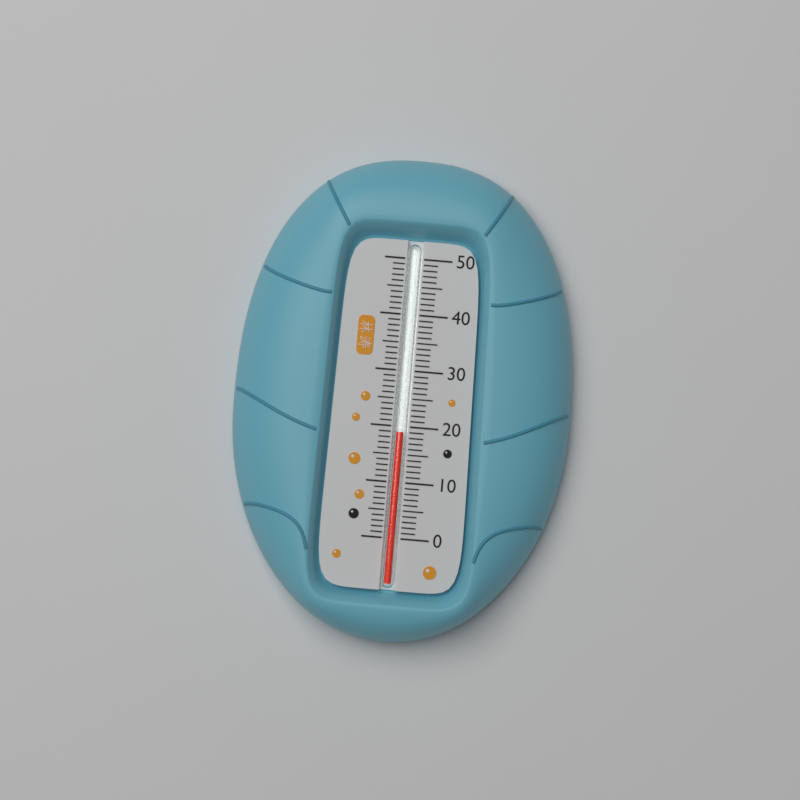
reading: 19 (no unit)
